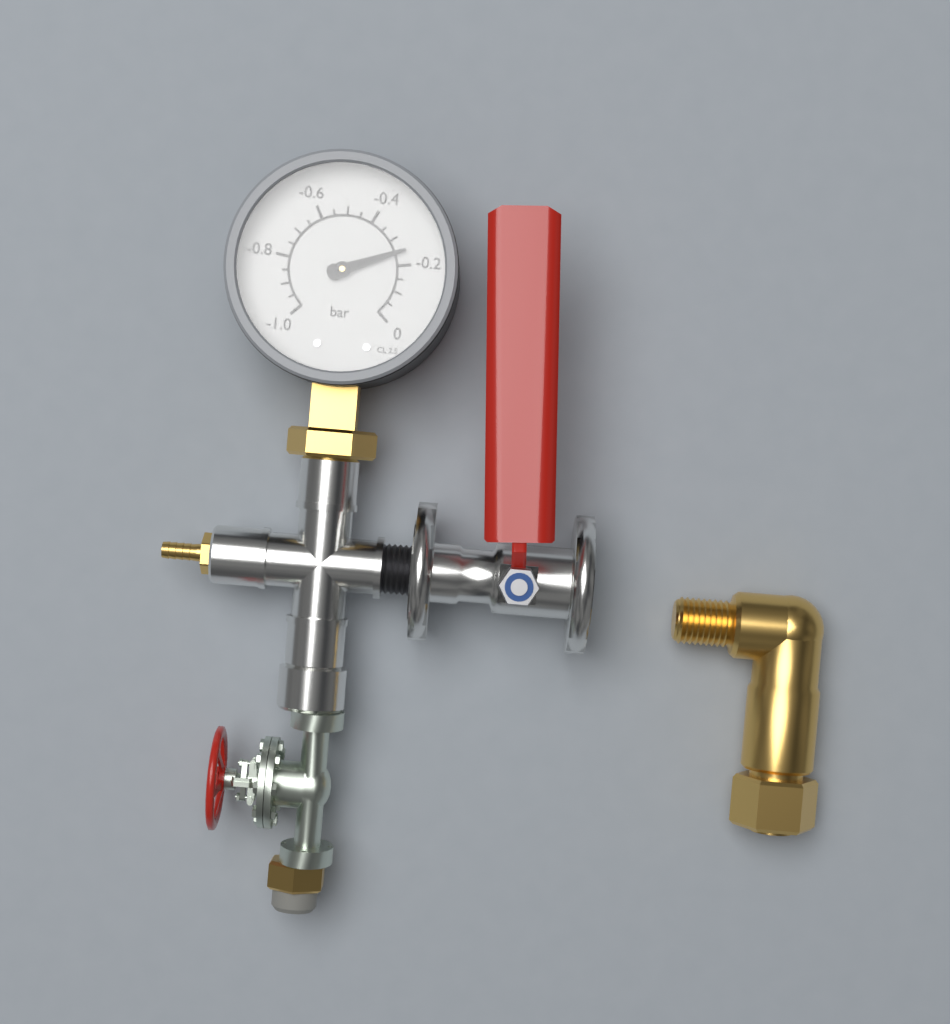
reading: -0.25 bar
